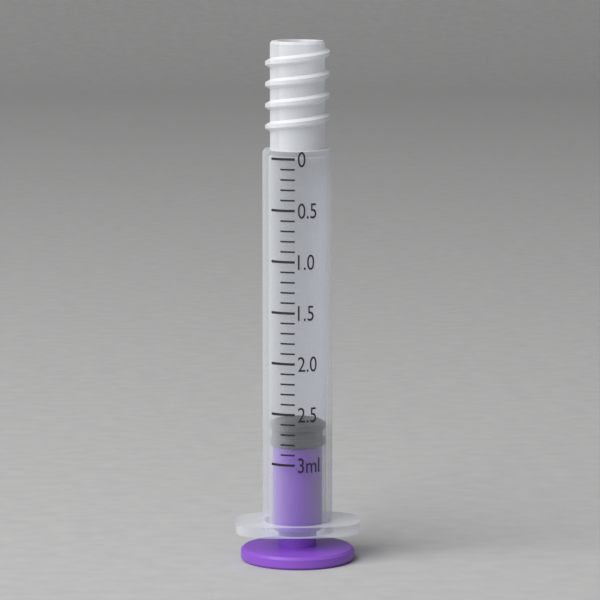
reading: 2.6 ml
